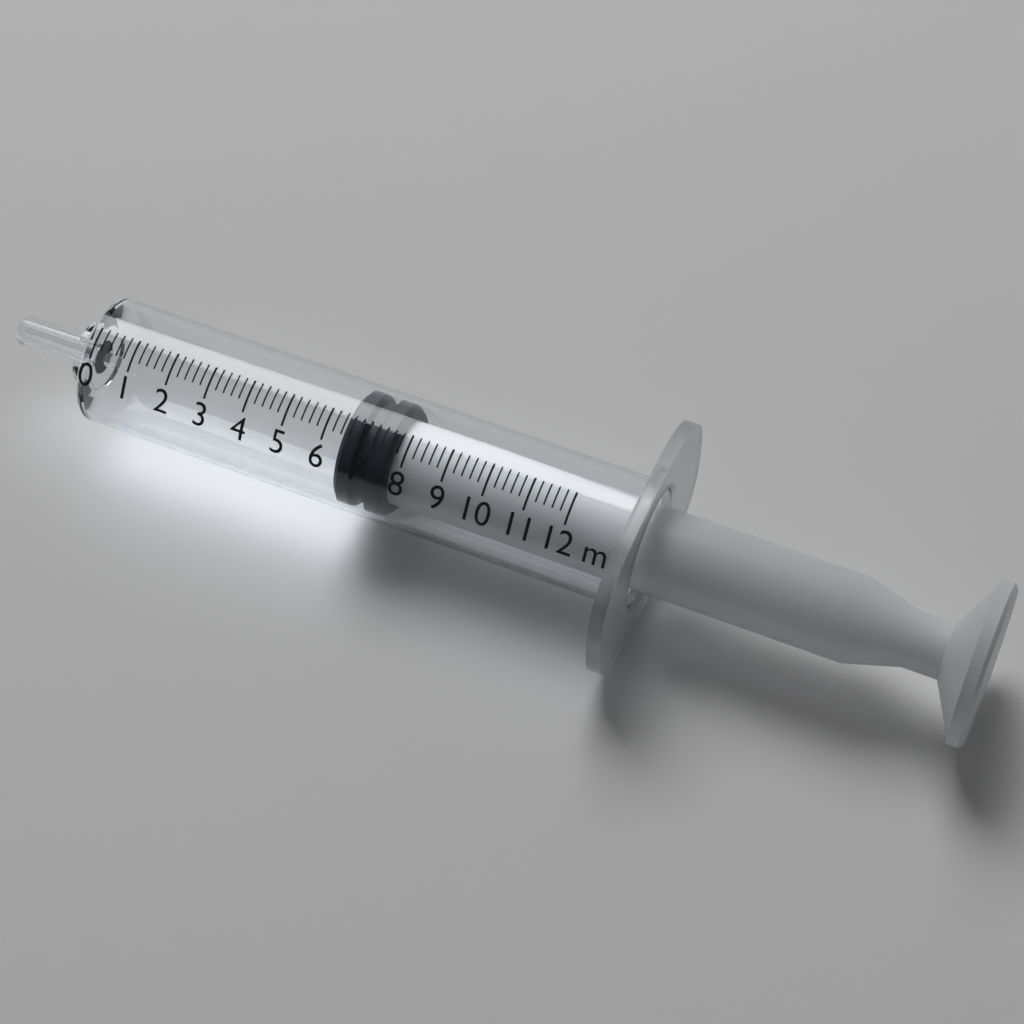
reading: 6.4 ml
